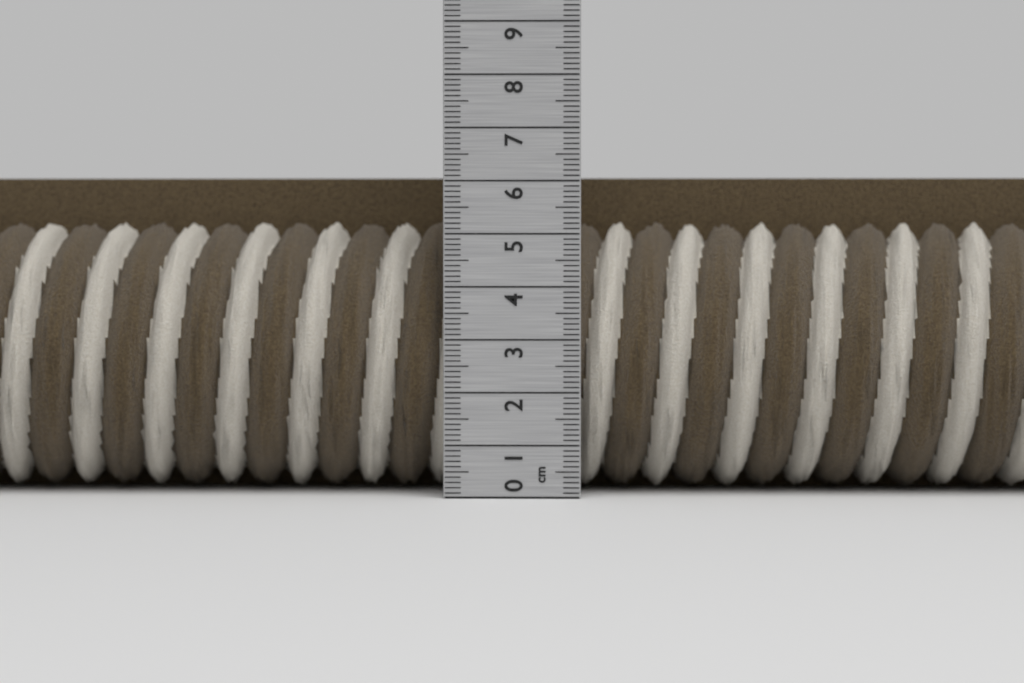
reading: 6.1 cm
